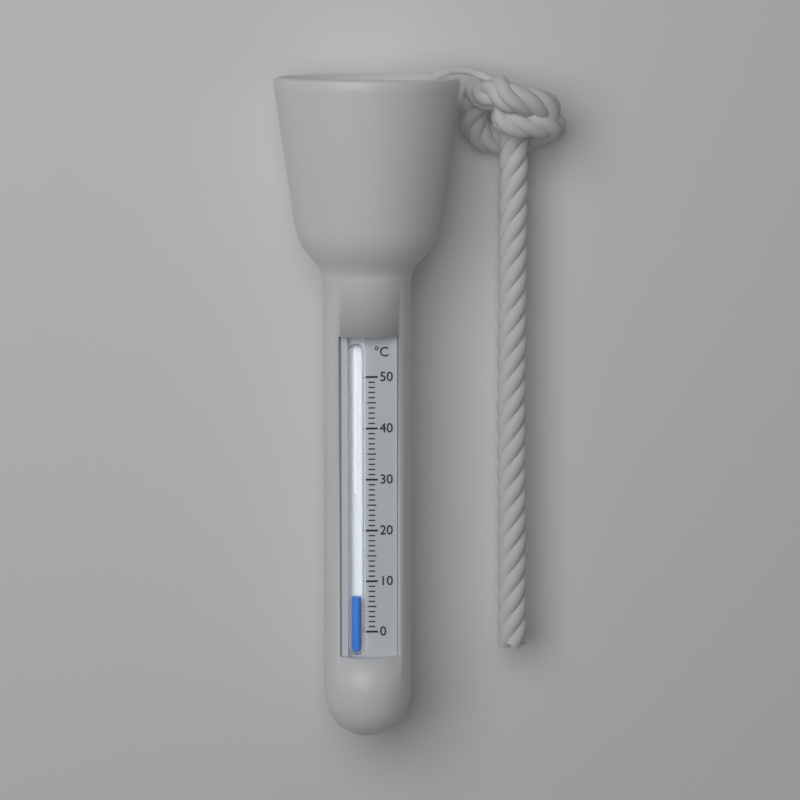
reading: 7 °C
